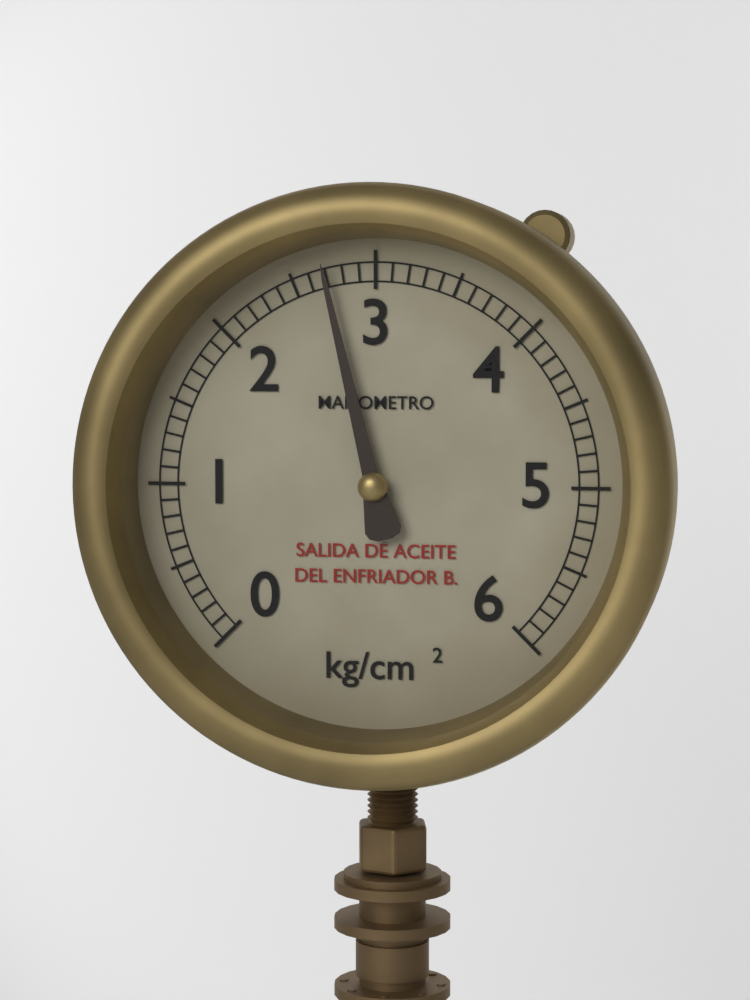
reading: 2.7 kg/cm²
